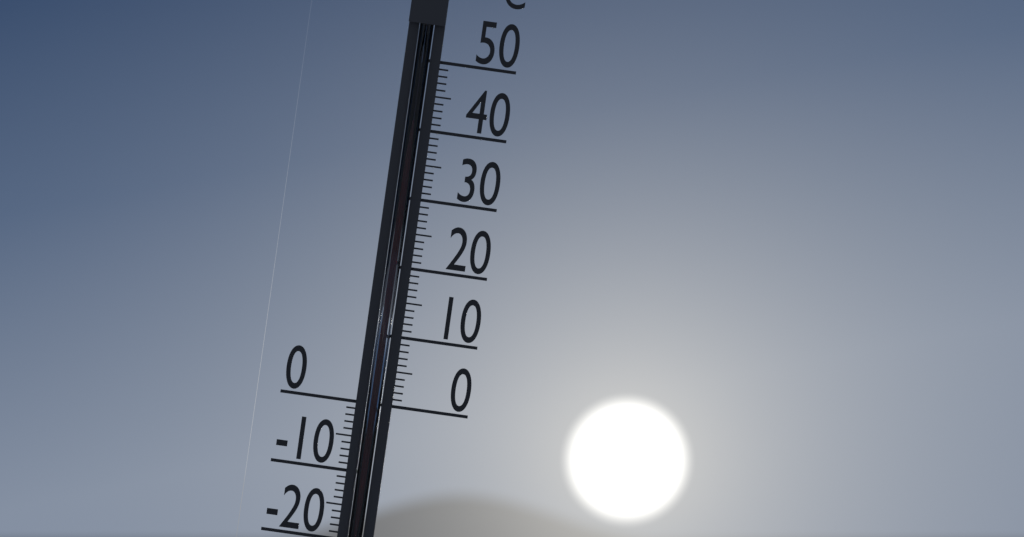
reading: 40 °C
